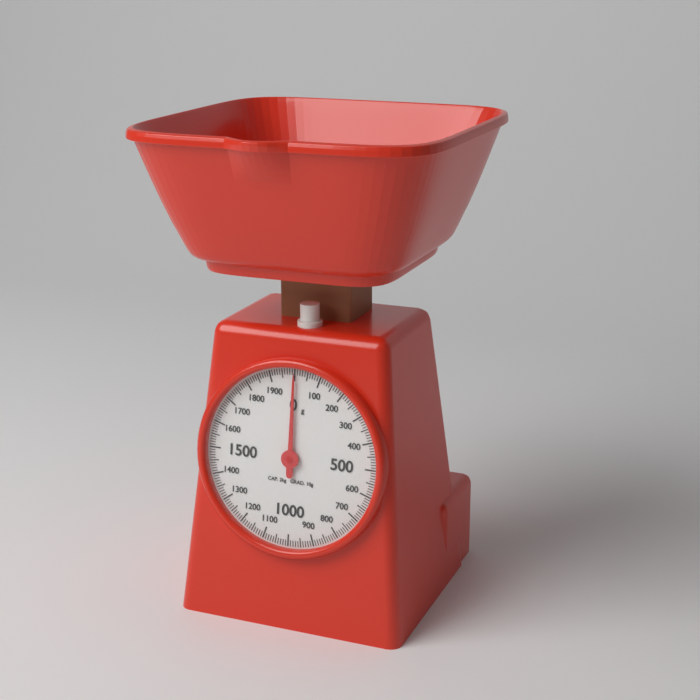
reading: 0 g
